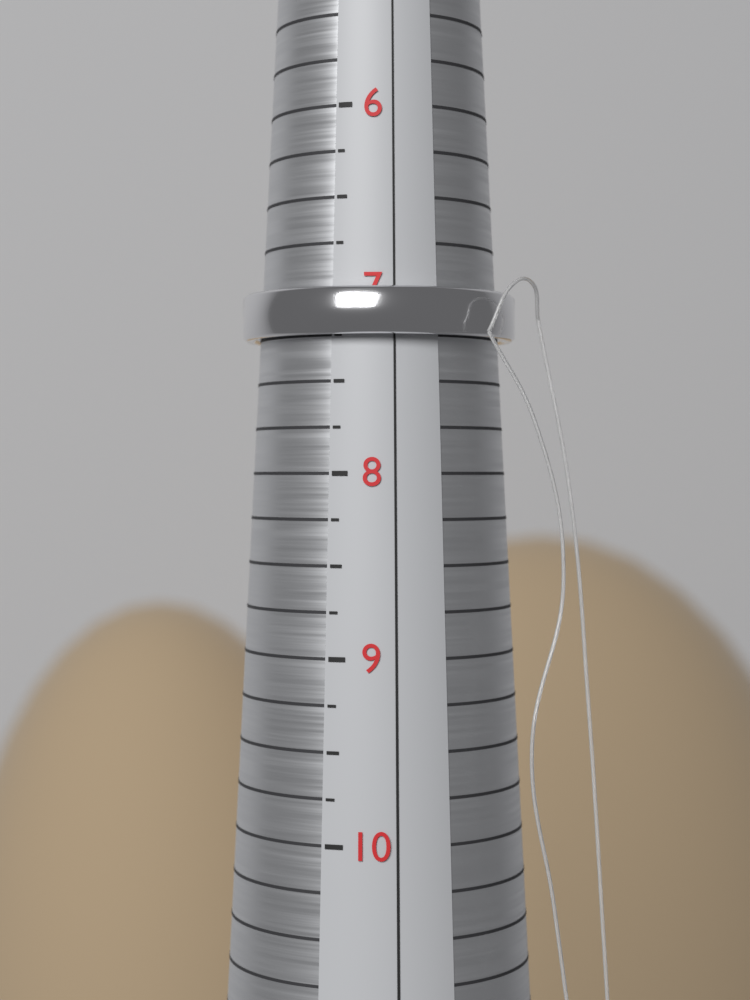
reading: 7.25 (no unit)
